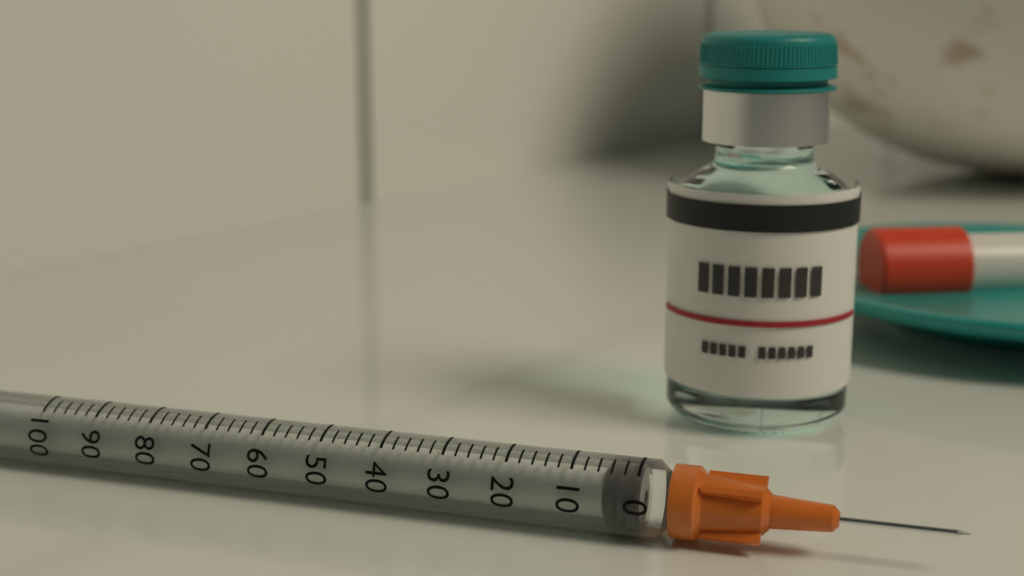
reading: 0 (no unit)
